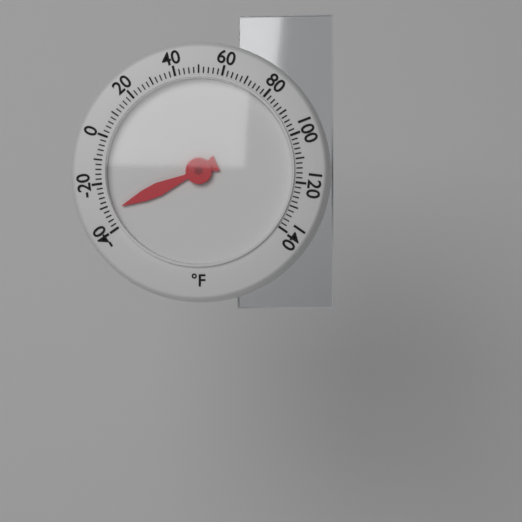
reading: -32 °F
